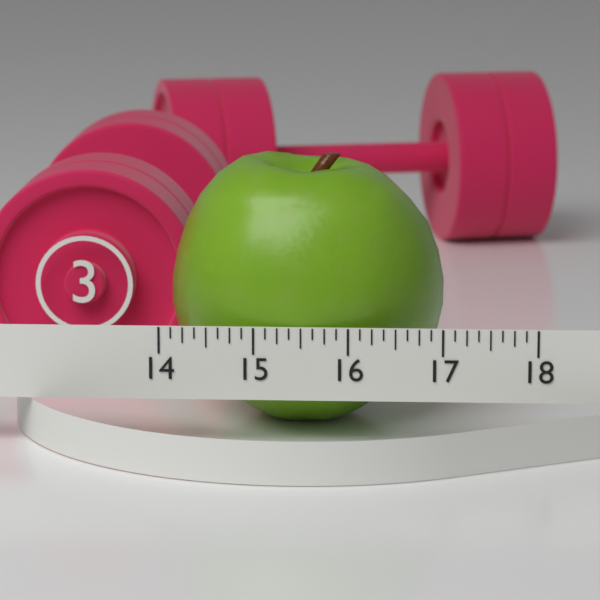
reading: 17.000 (no unit)
